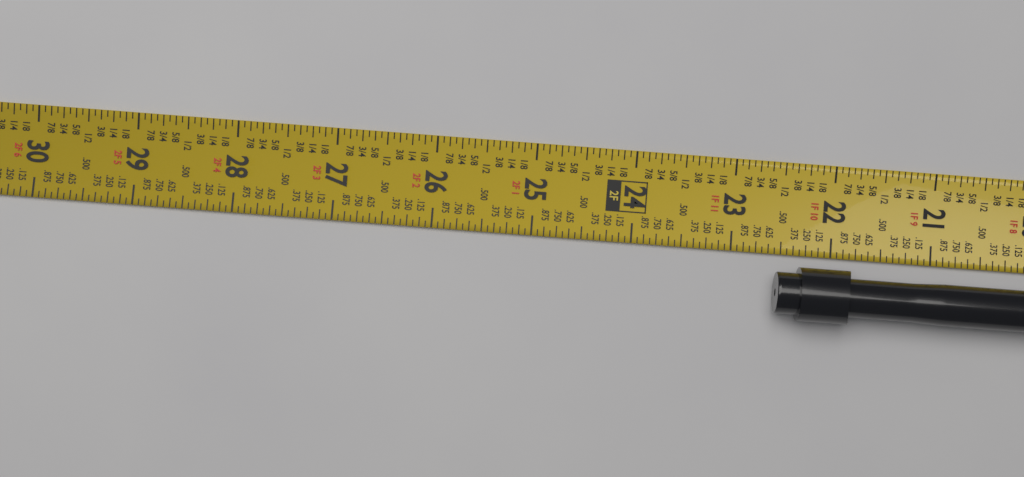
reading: 22.5625 in
